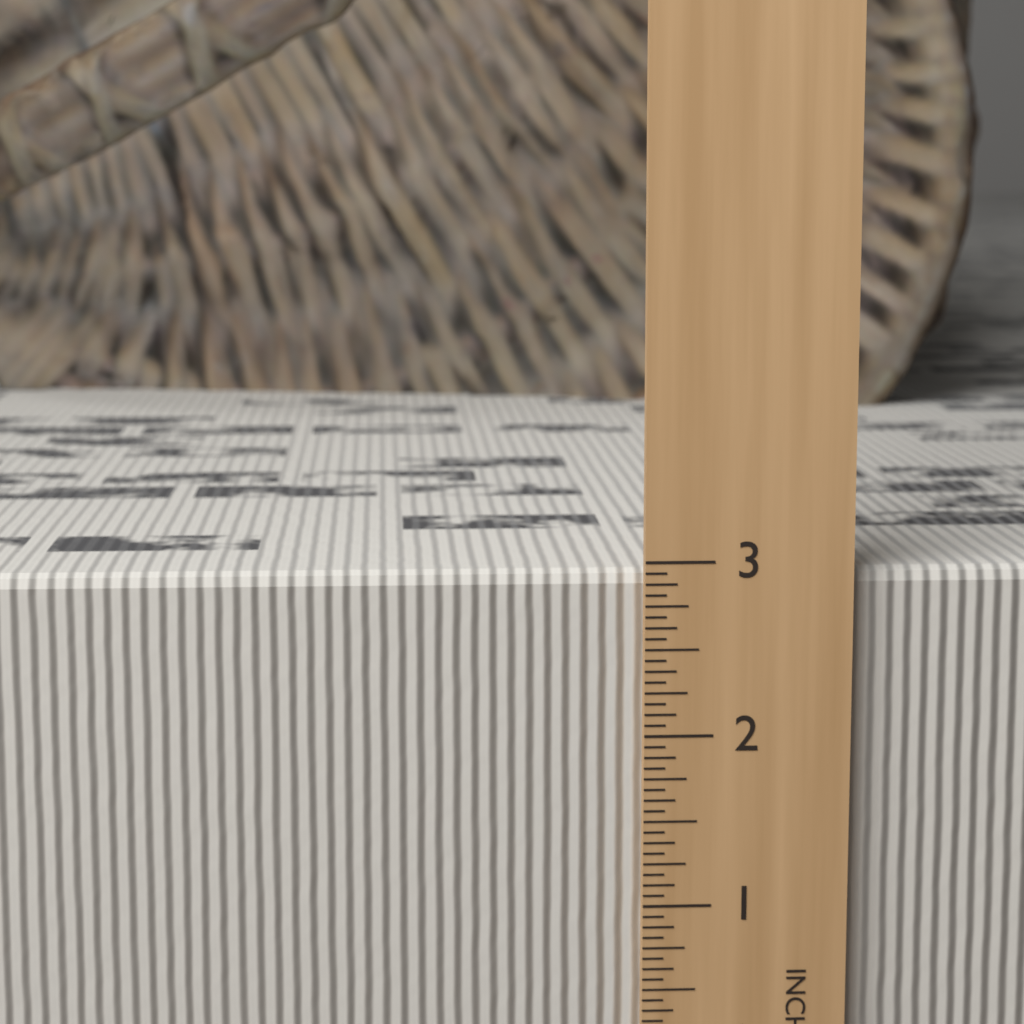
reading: 2.9375 in
